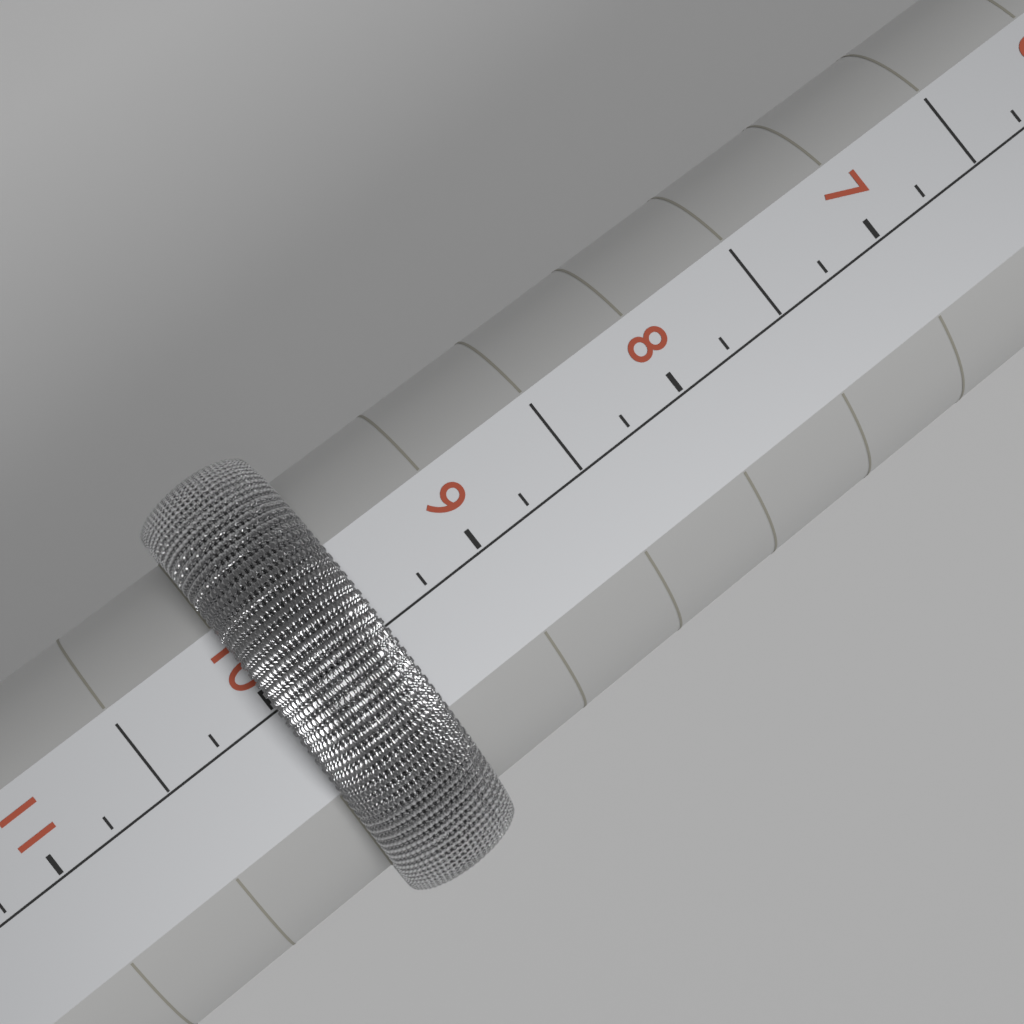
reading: 10.00 (no unit)
